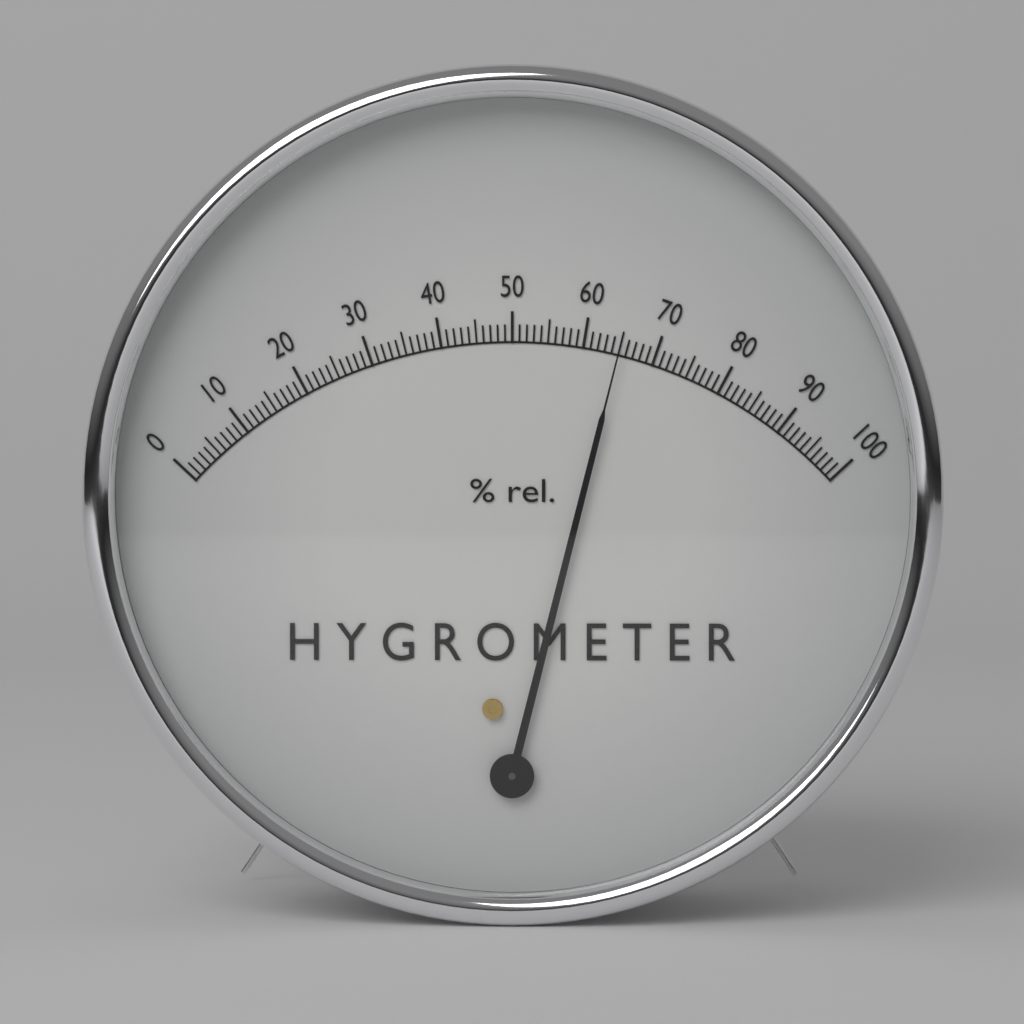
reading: 65 %
